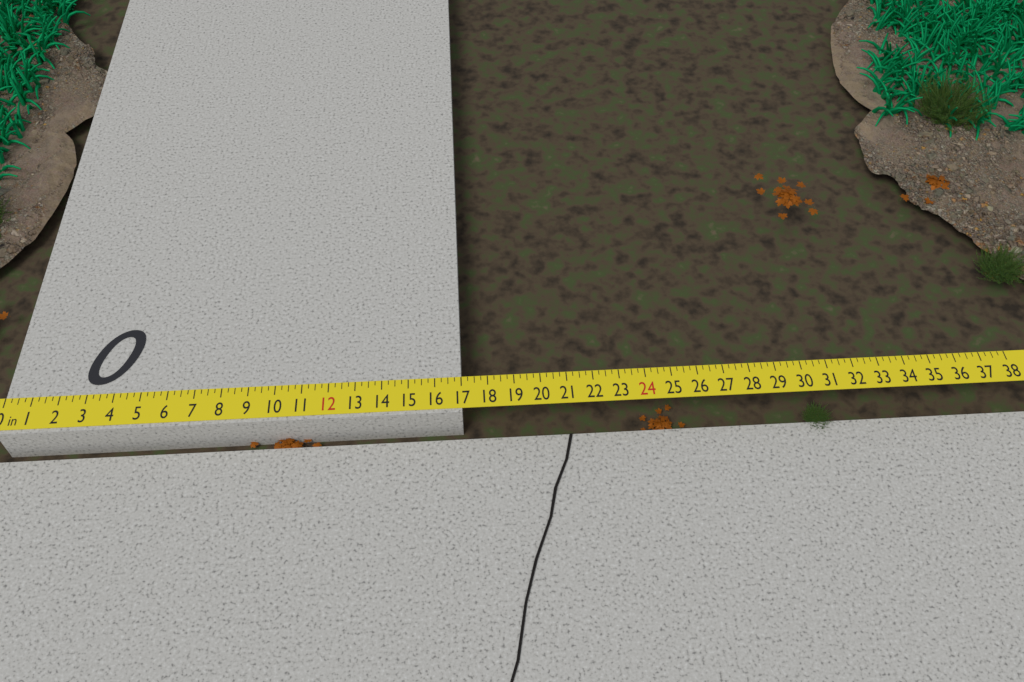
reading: 17.00 in
